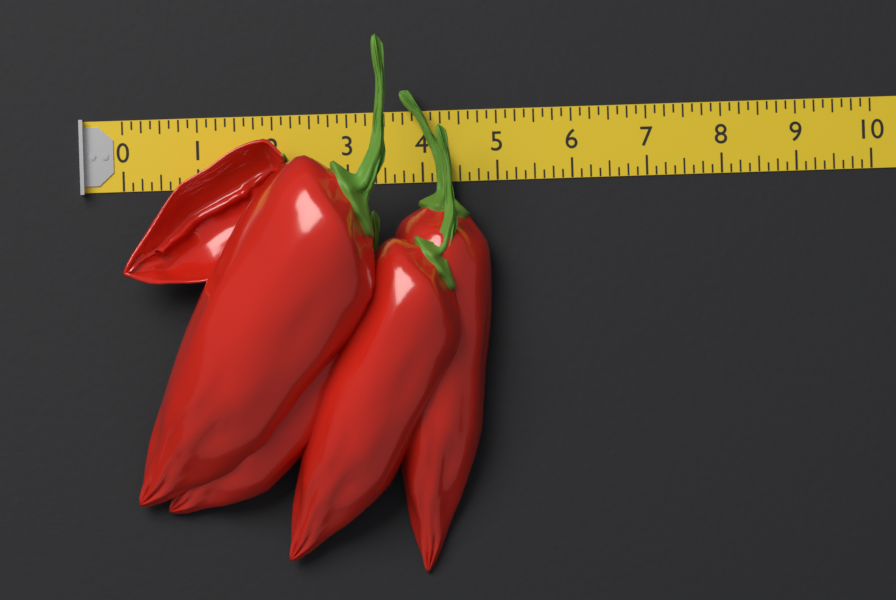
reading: 4.875 (no unit)
